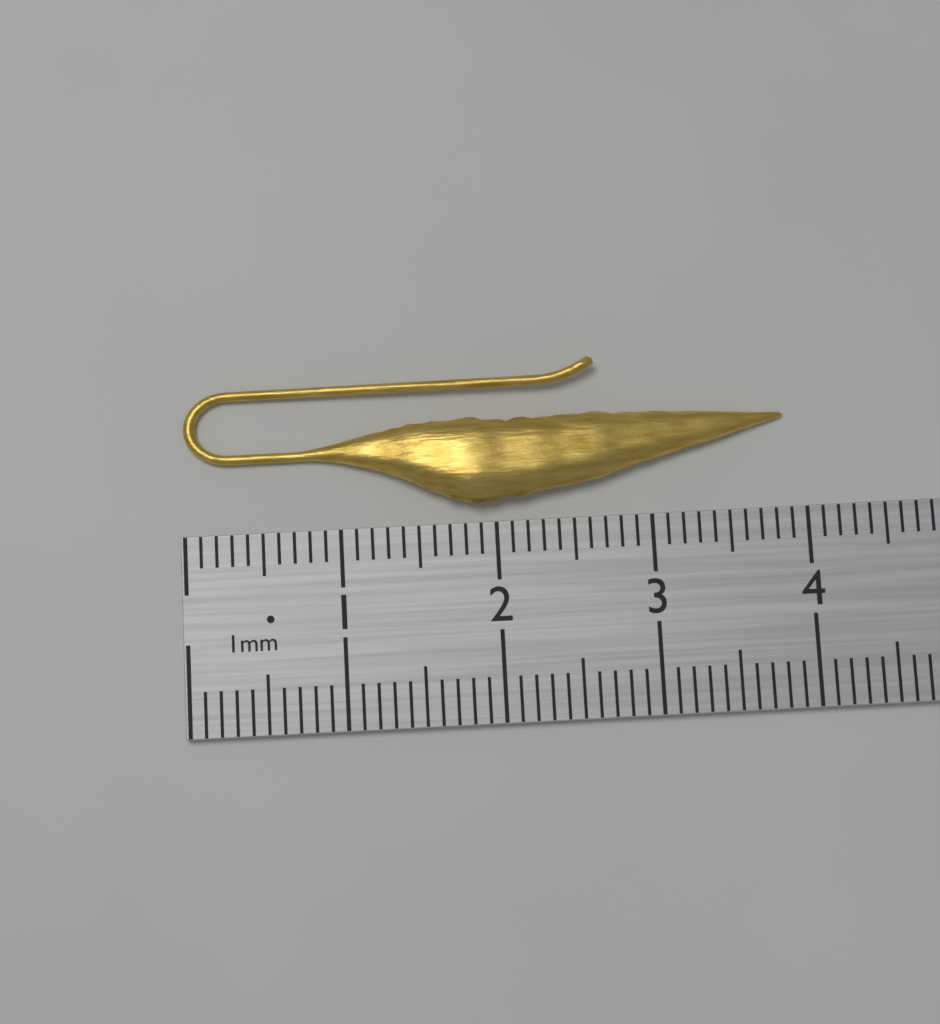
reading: 3.9 cm
